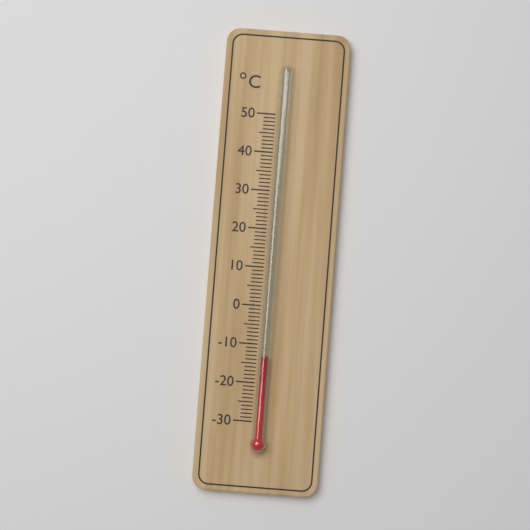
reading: -13 °C
